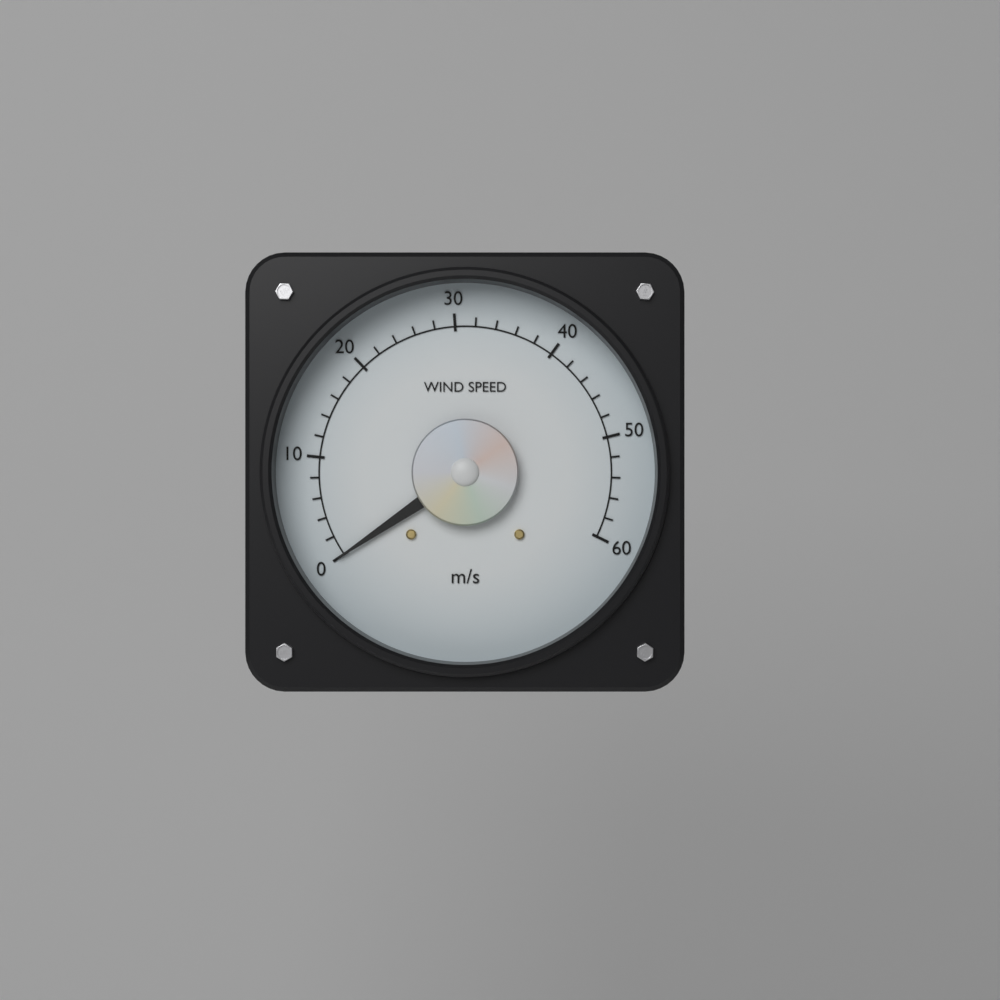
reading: 0 m/s
